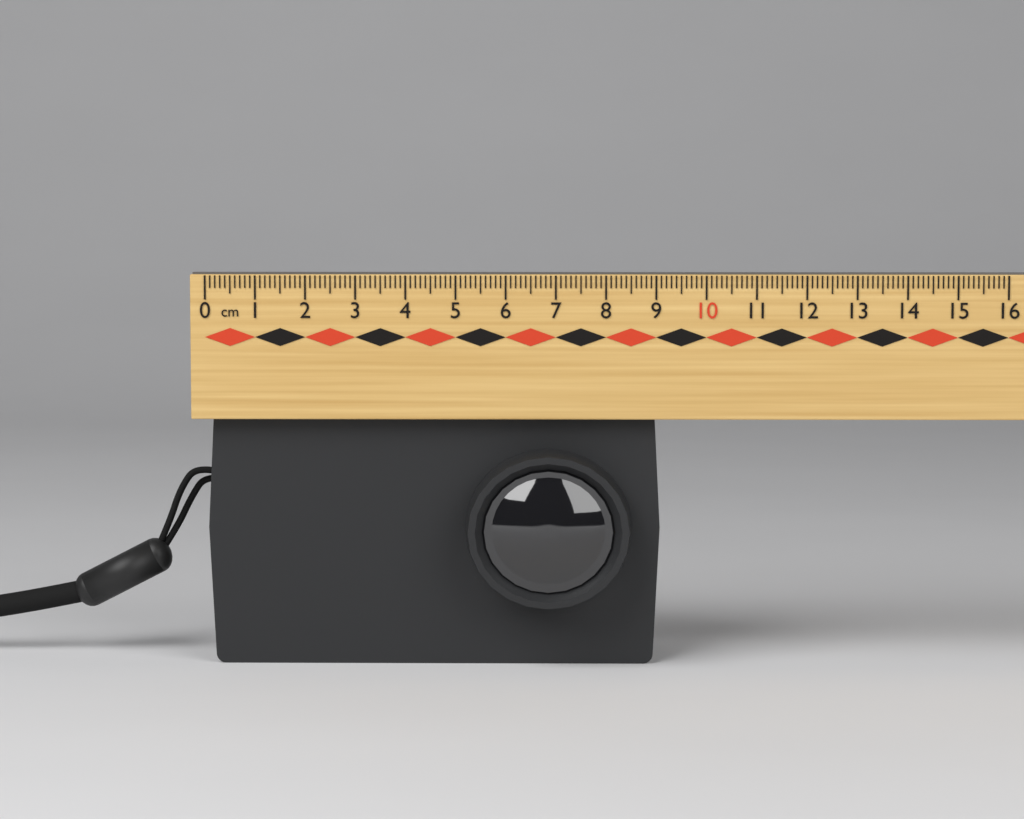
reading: 9.1 cm
